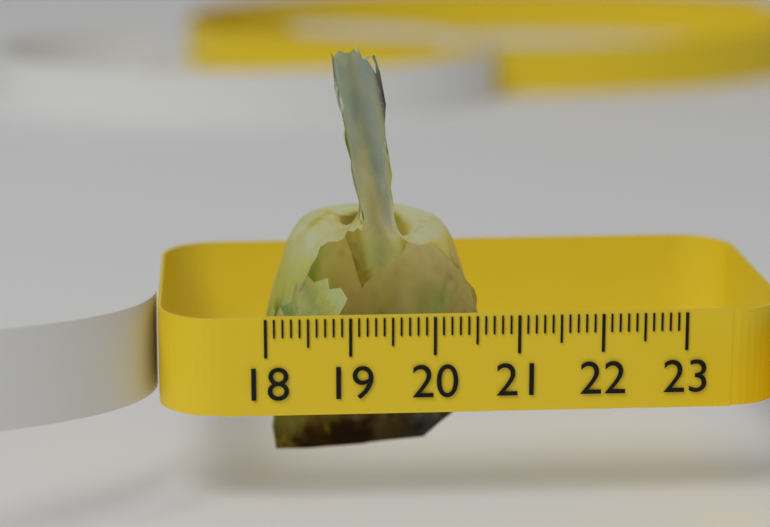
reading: 20.7 (no unit)
